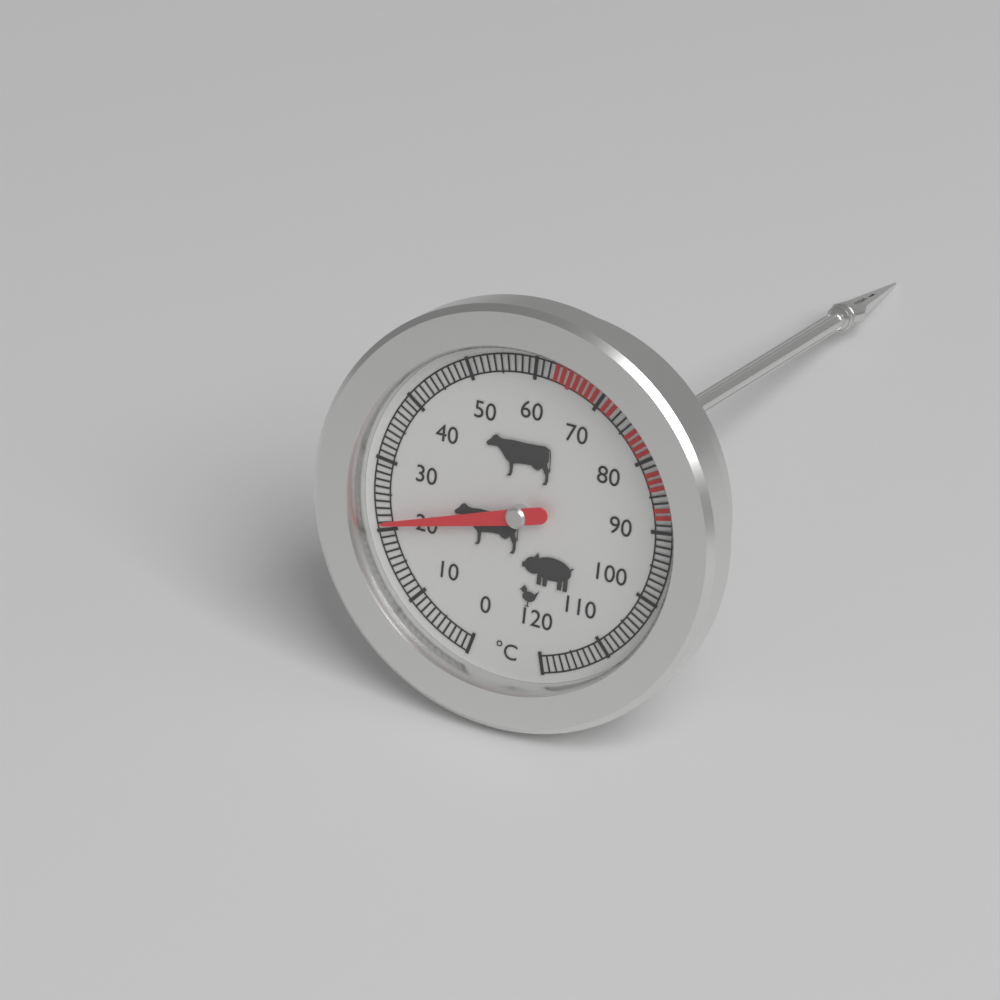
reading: 21 °C
